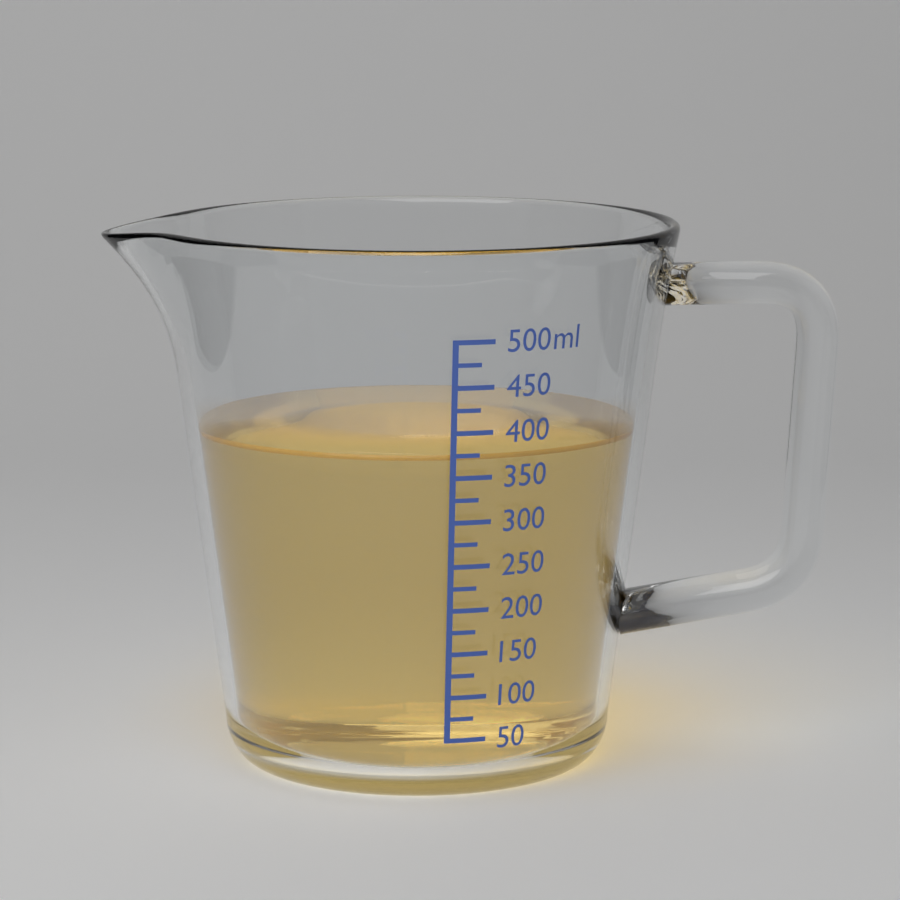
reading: 375 ml
